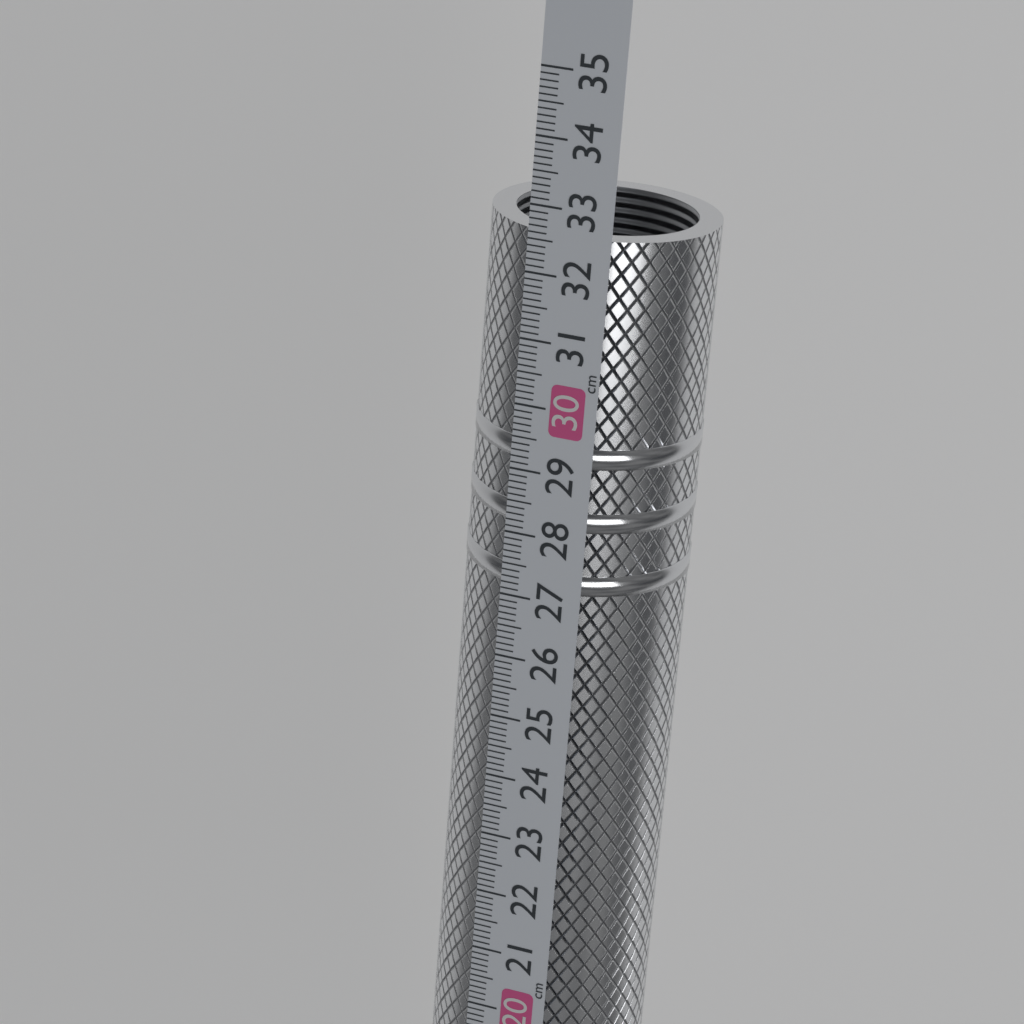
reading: 32.6 cm
